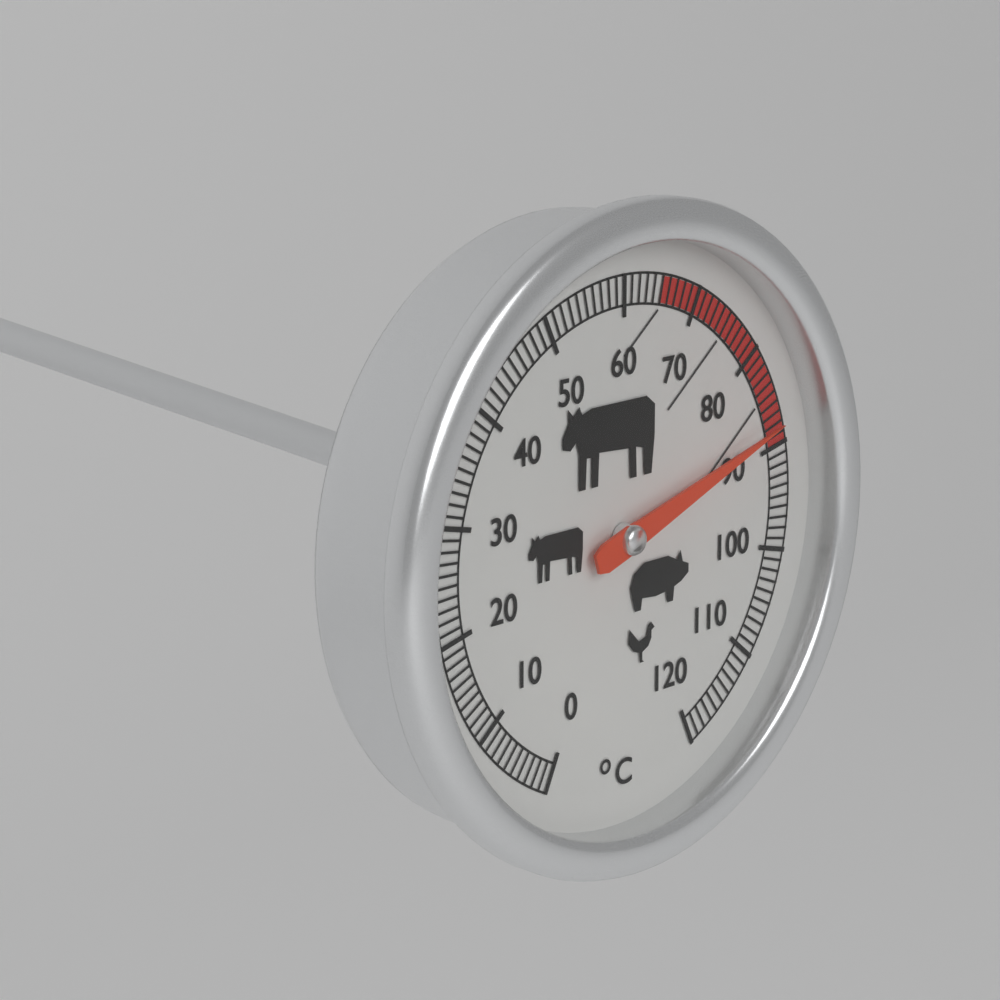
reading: 88 °C
